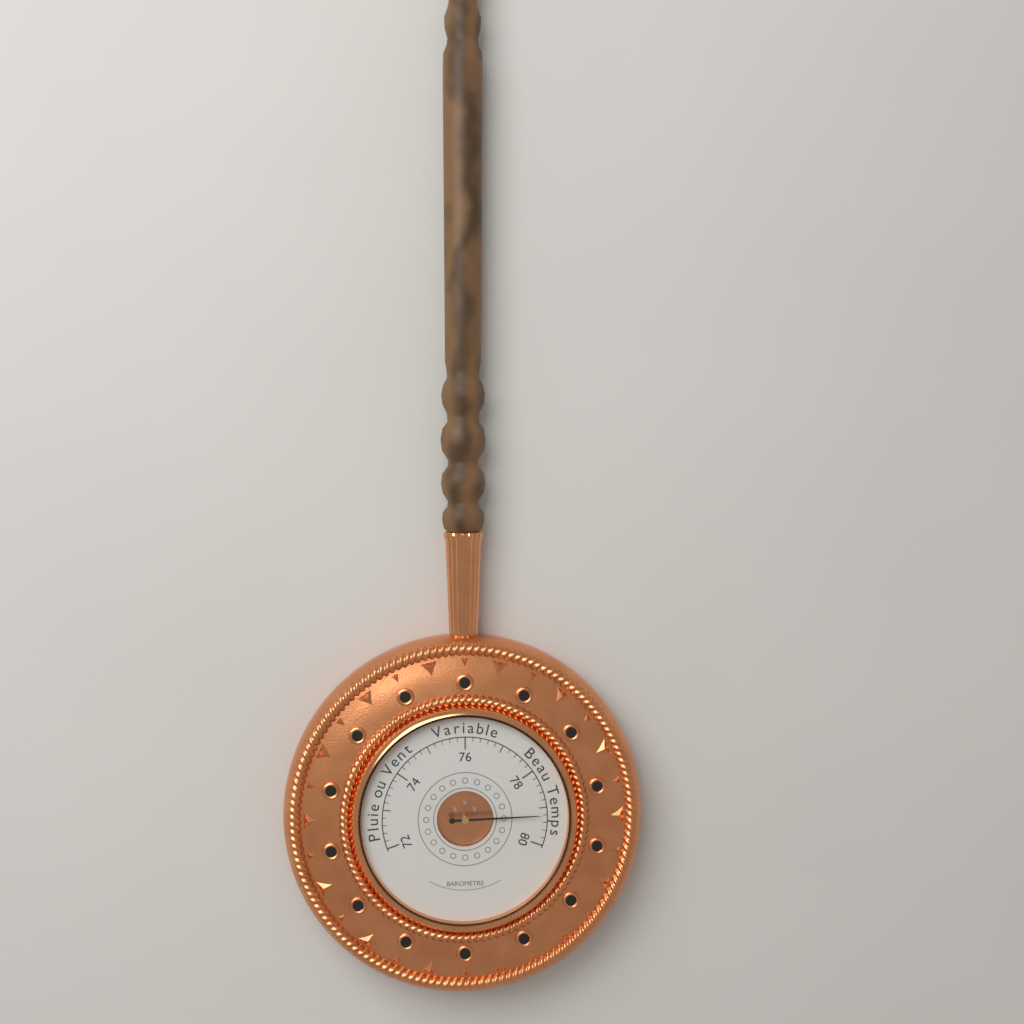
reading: 79.2 (no unit)
